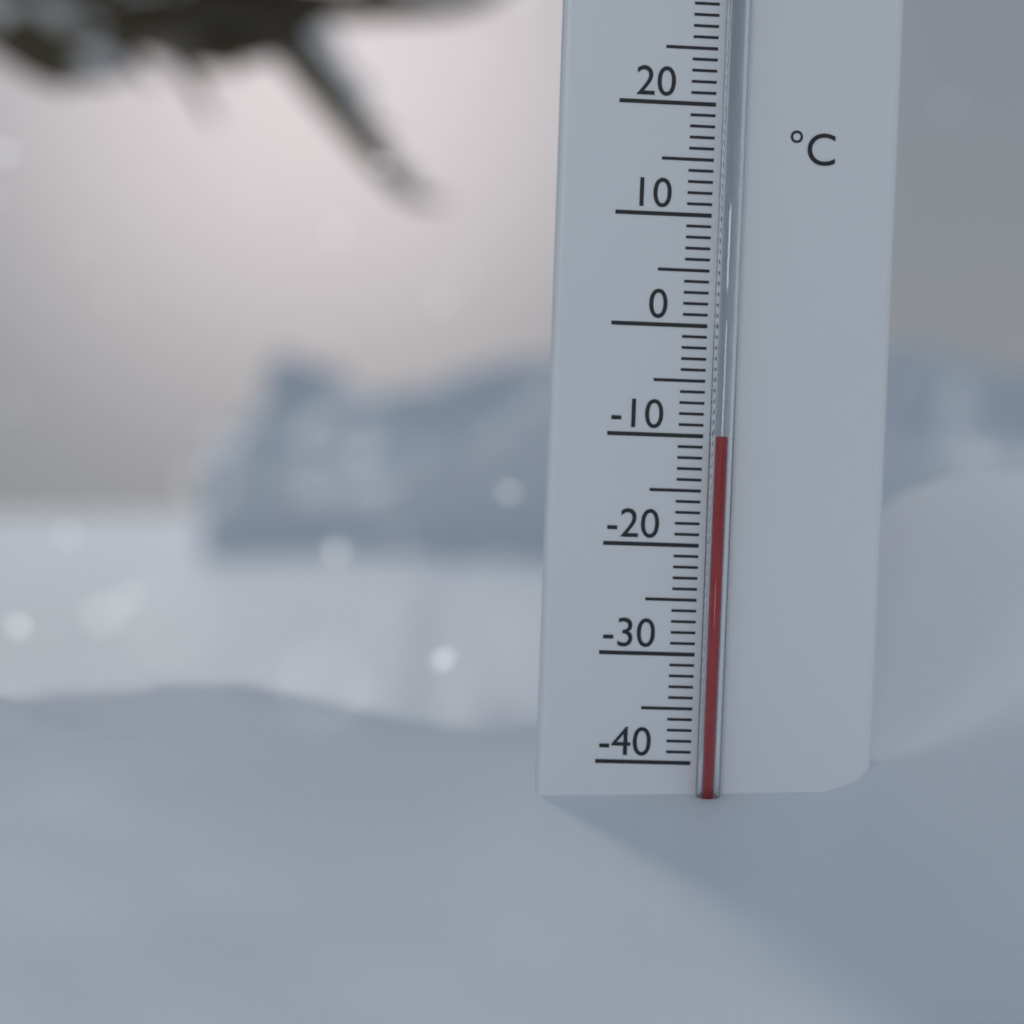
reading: -10 °C
